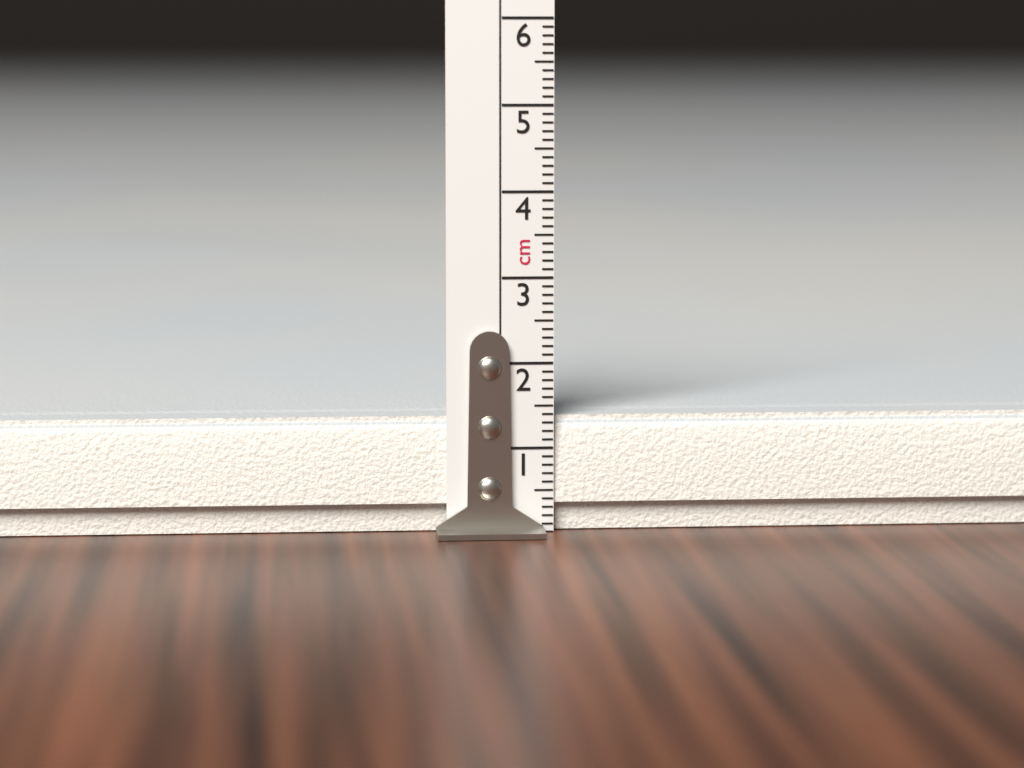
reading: 1.4 cm
